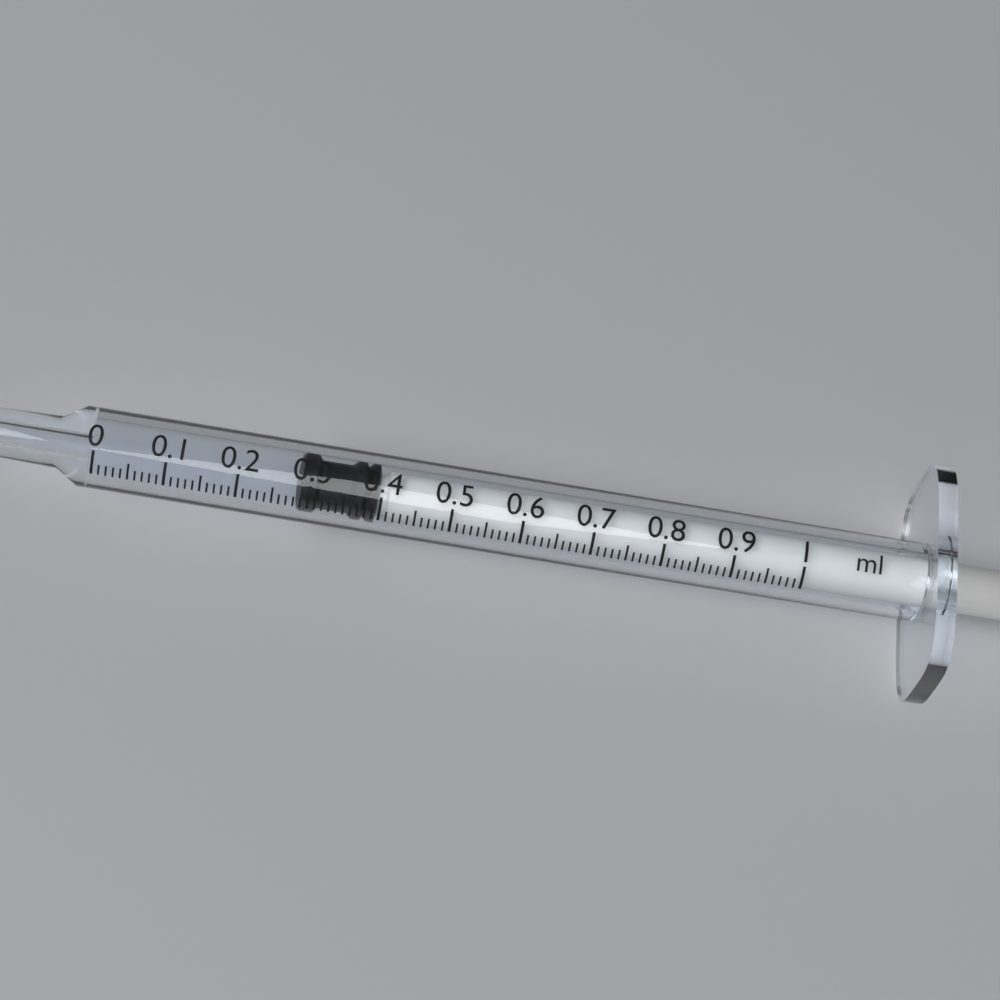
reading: 0.29 ml
